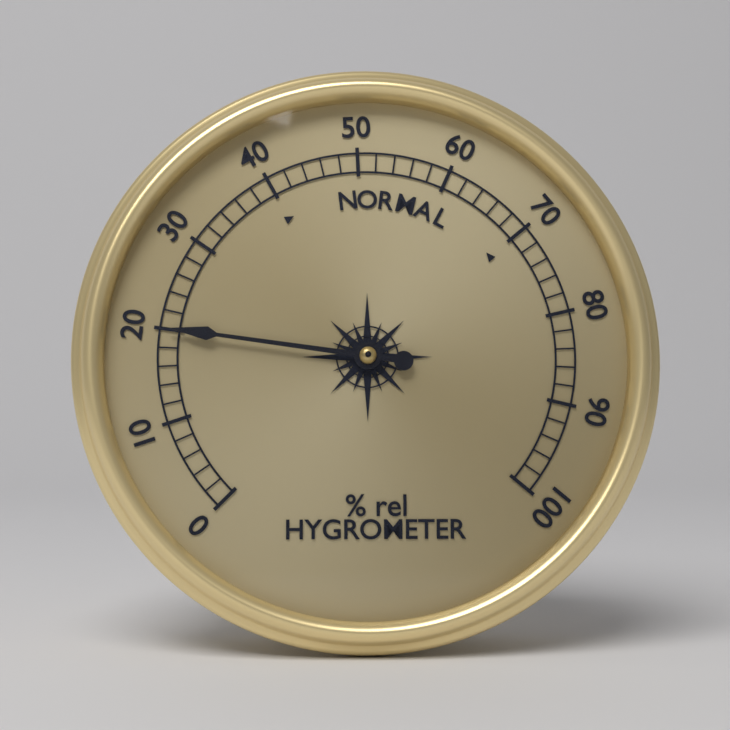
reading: 20 % rel
